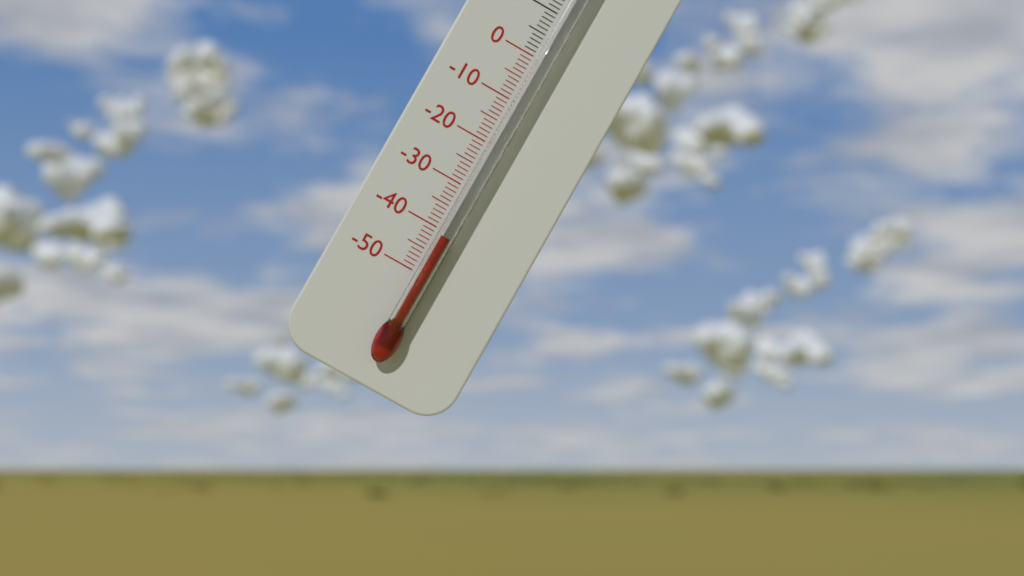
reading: -41 °C
